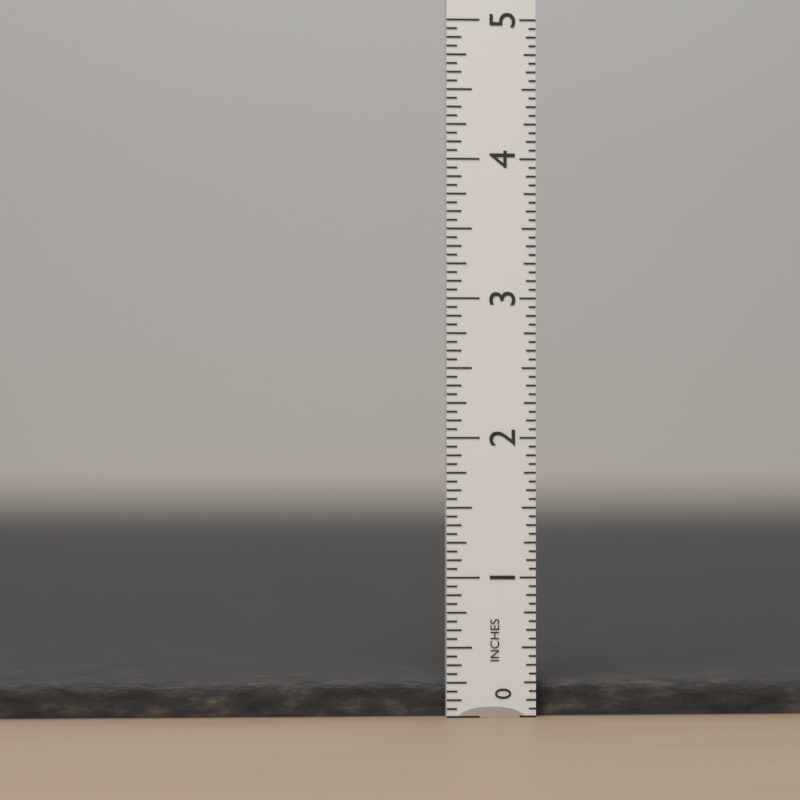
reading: 0.2500 in
